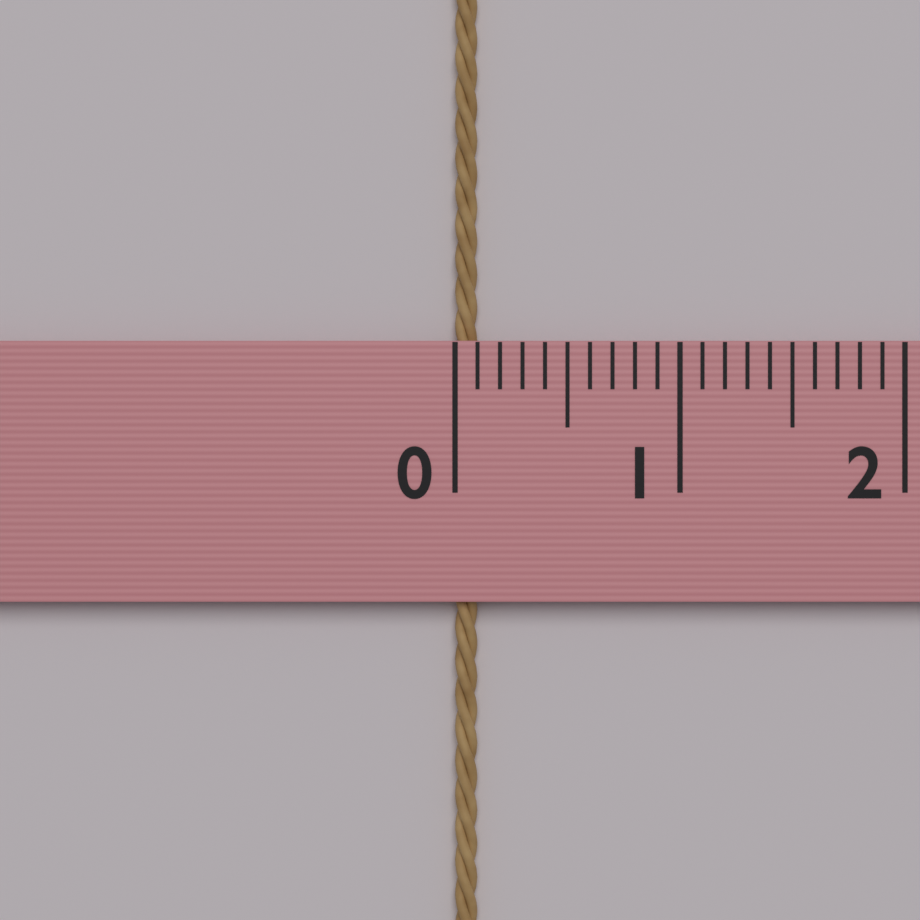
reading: 0.1 (no unit)
